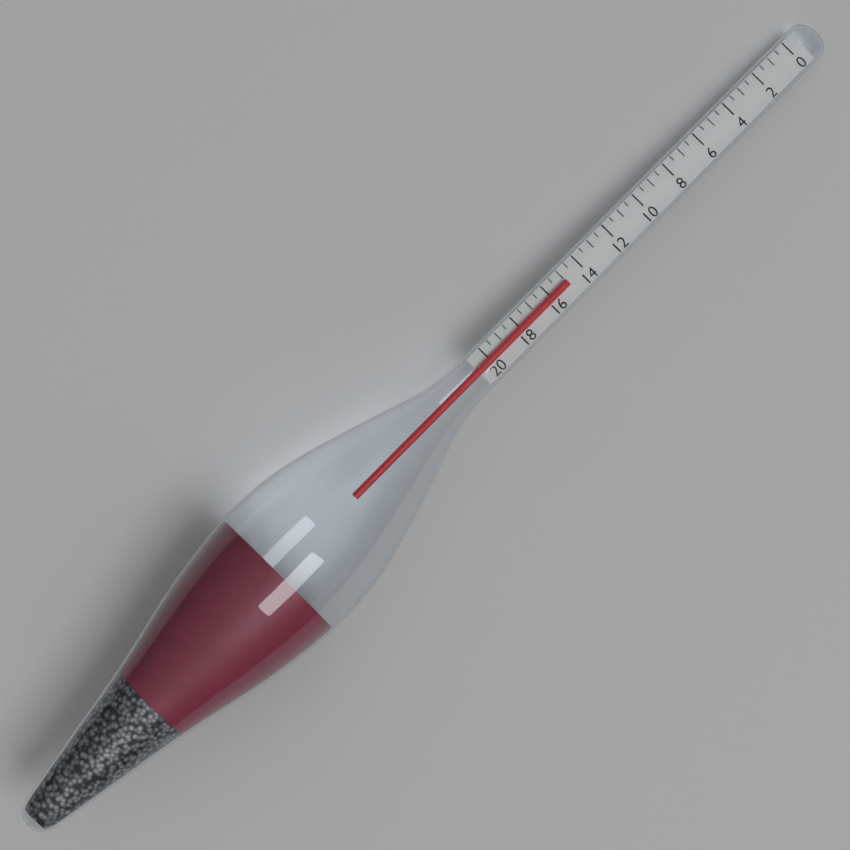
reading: 15.0 (no unit)
